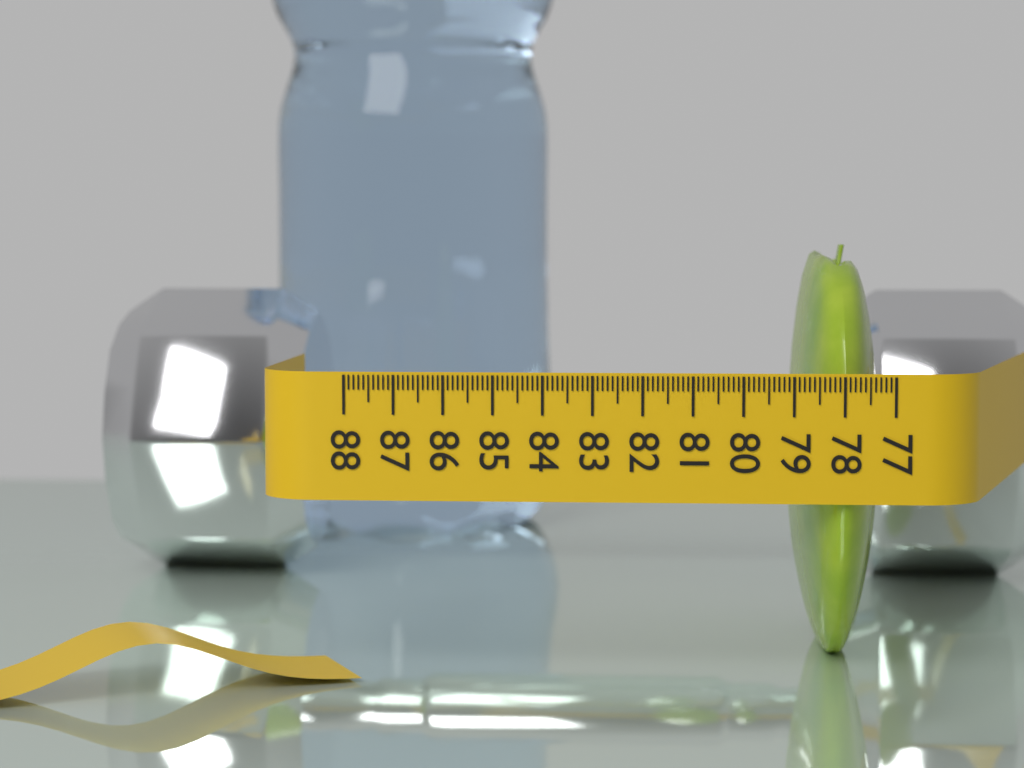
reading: 78.9 (no unit)
